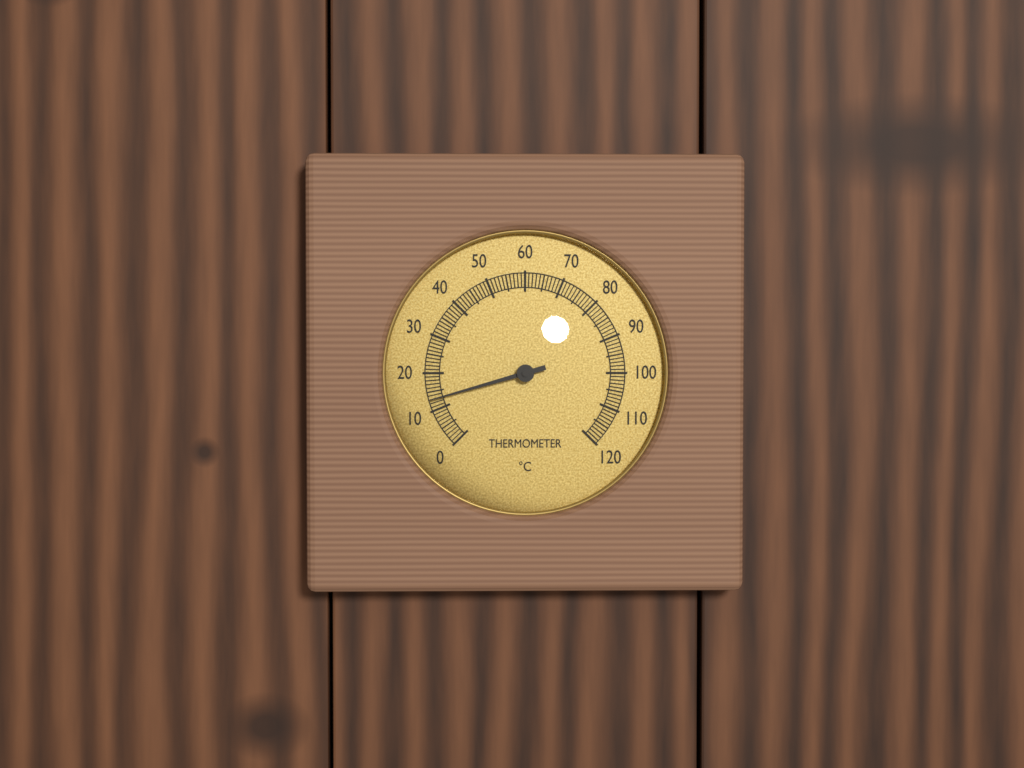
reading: 13 °C
